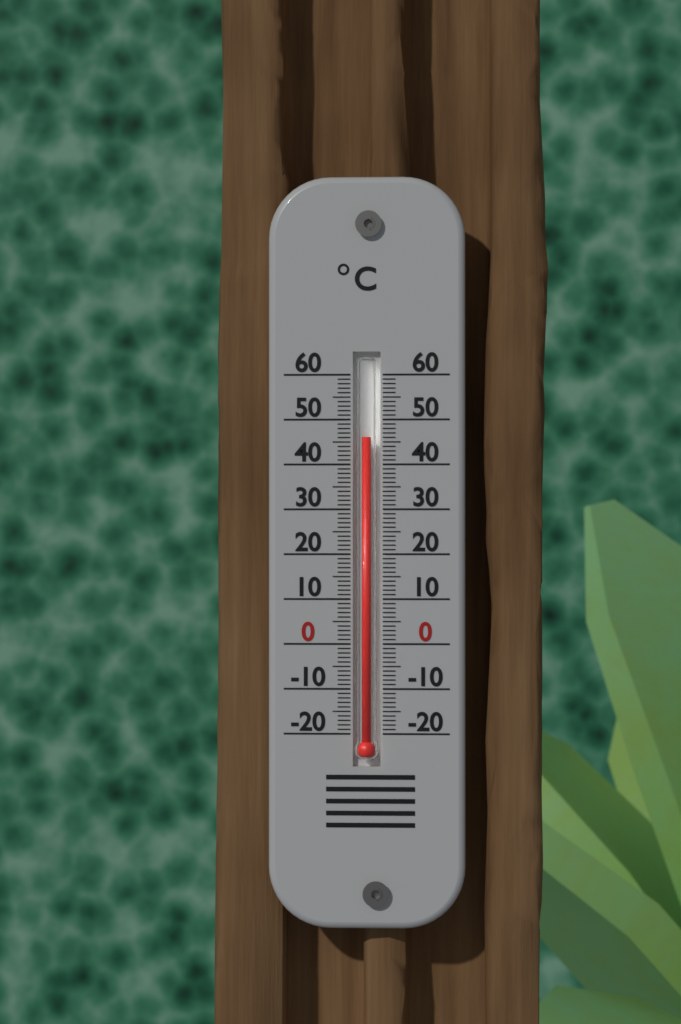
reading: 46 °C
